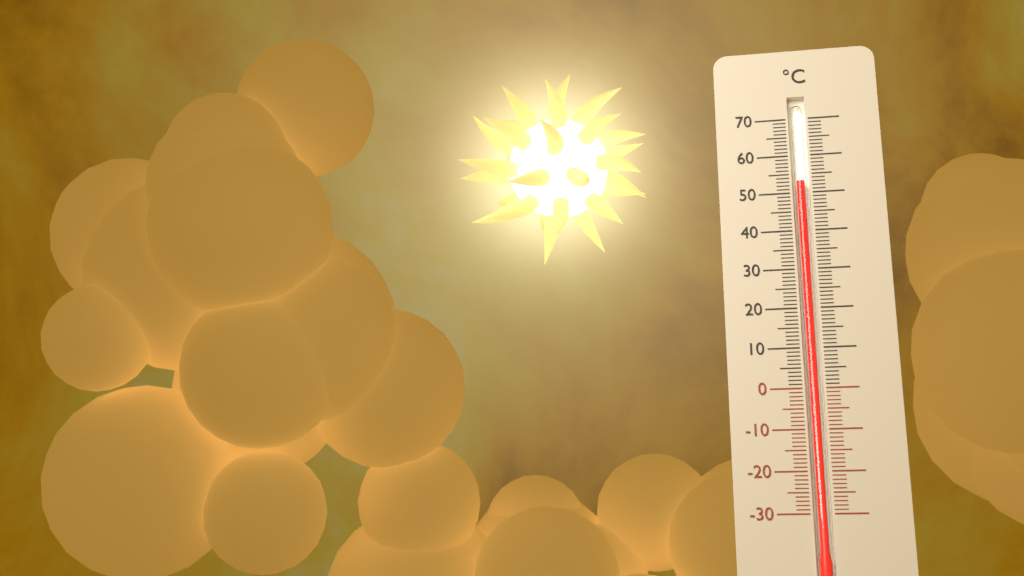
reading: 53 °C
